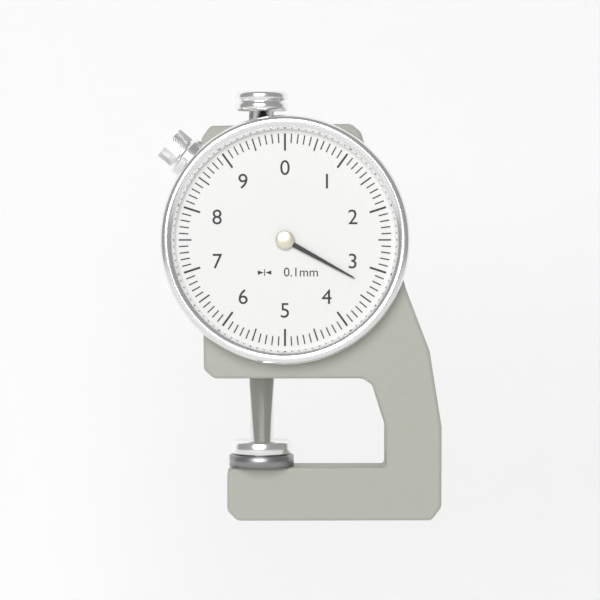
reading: 3.3 mm
